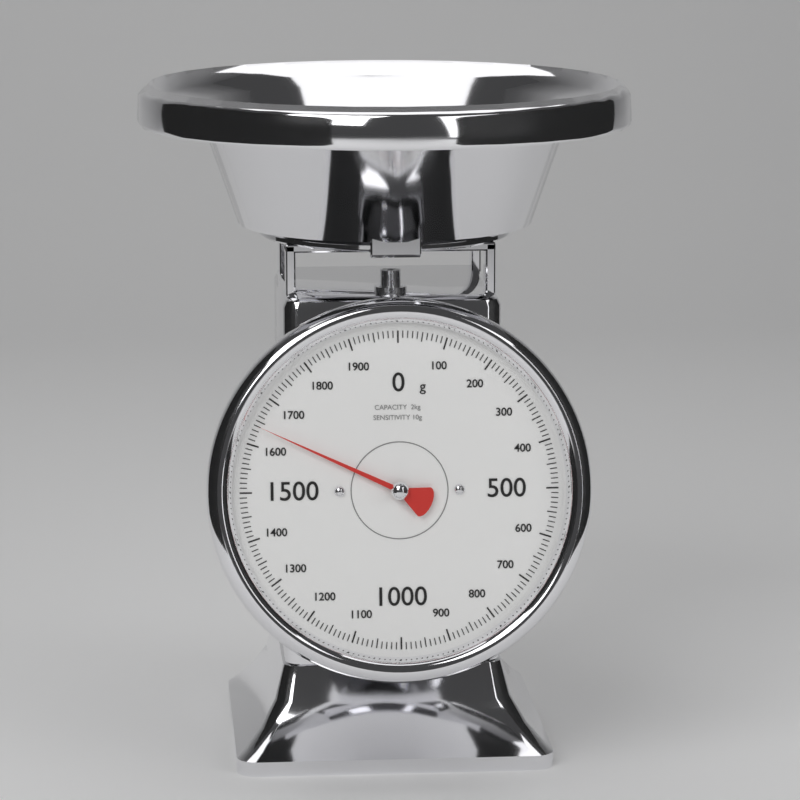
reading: 1640 g
